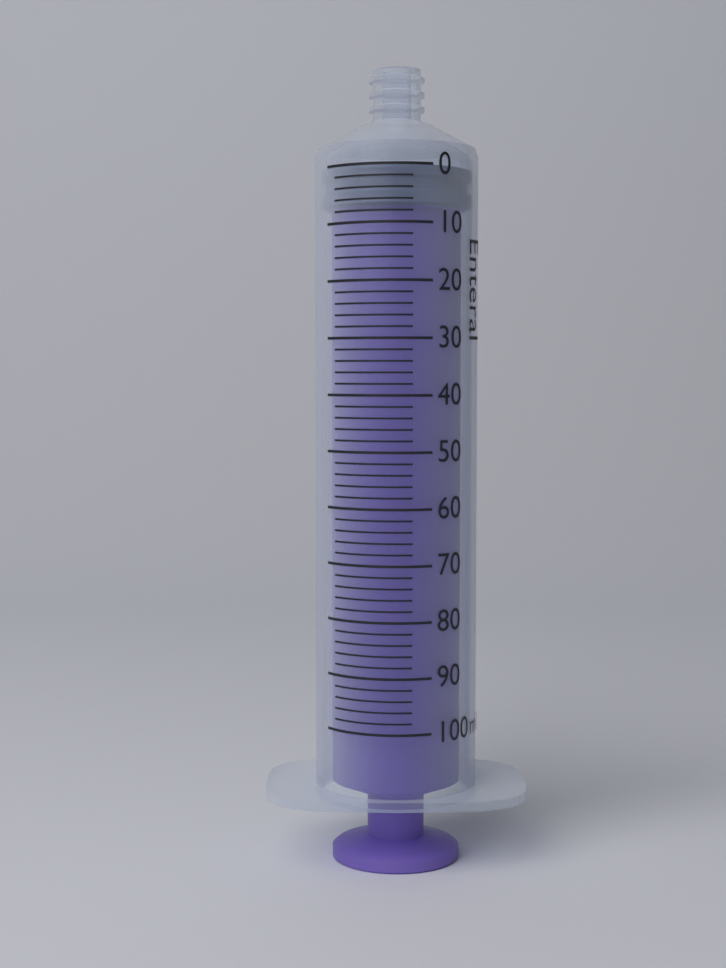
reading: 0 ml
